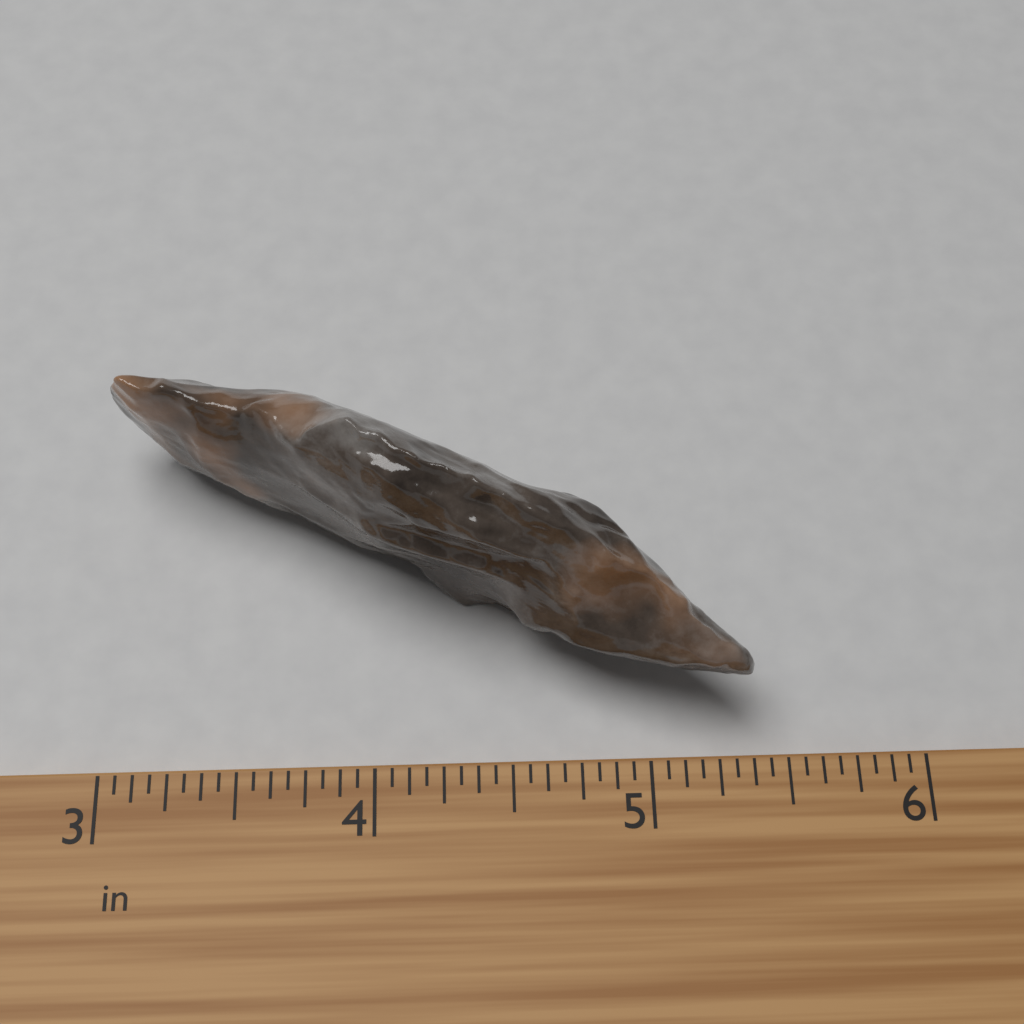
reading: 5.3750 in
